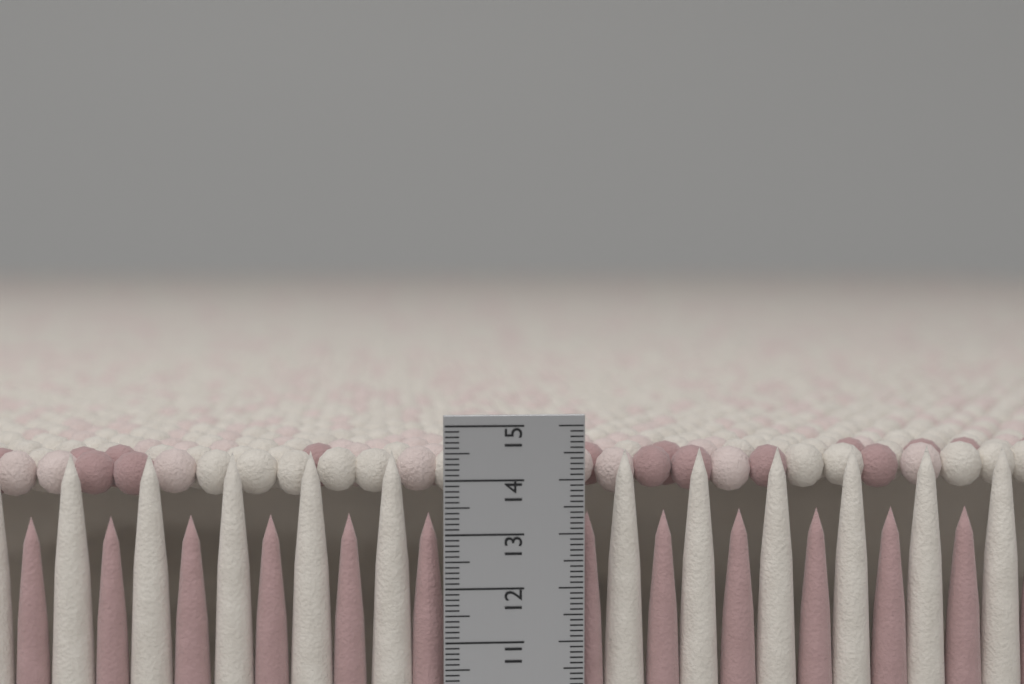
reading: 14.5 cm
